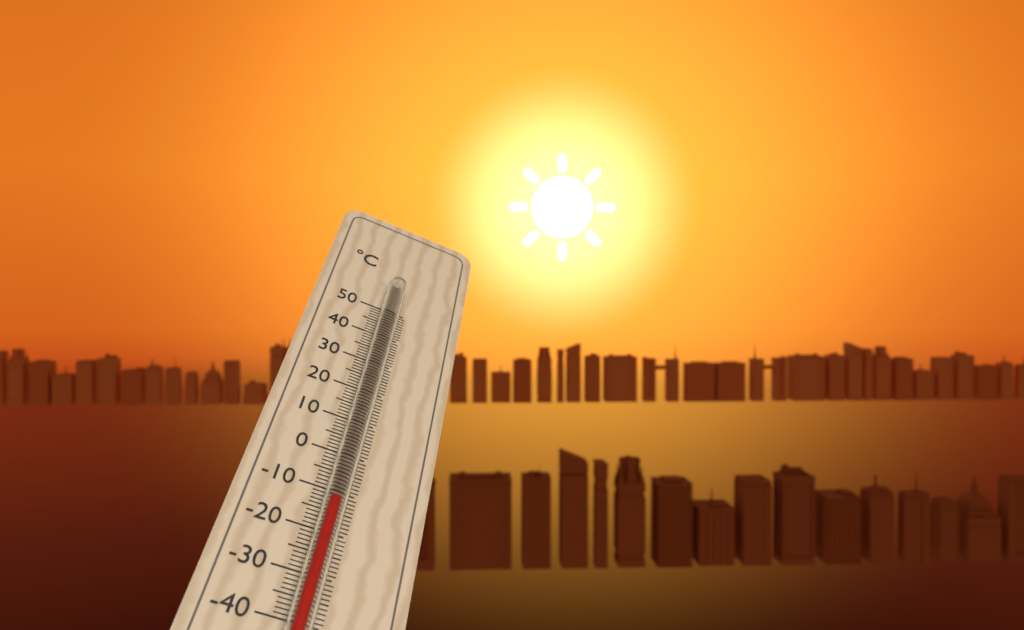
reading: -14 °C
